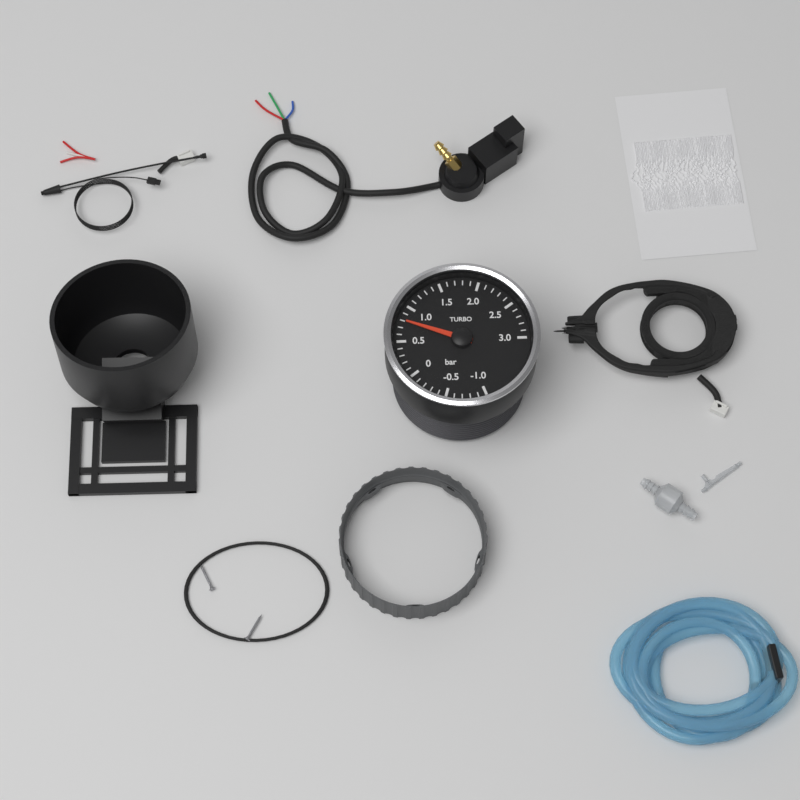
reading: 0.8 bar
